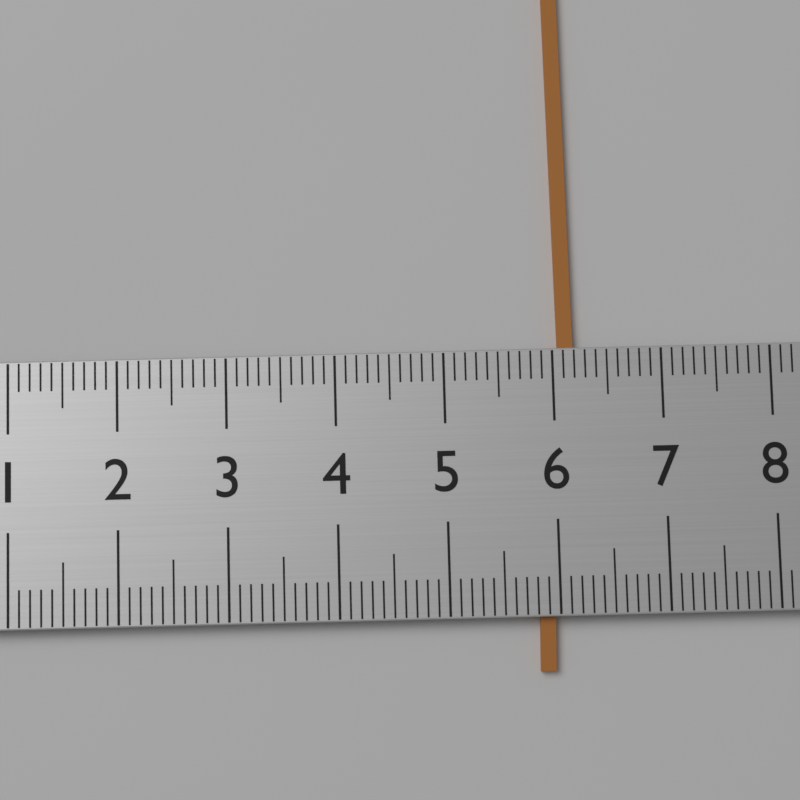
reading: 6.2 (no unit)
